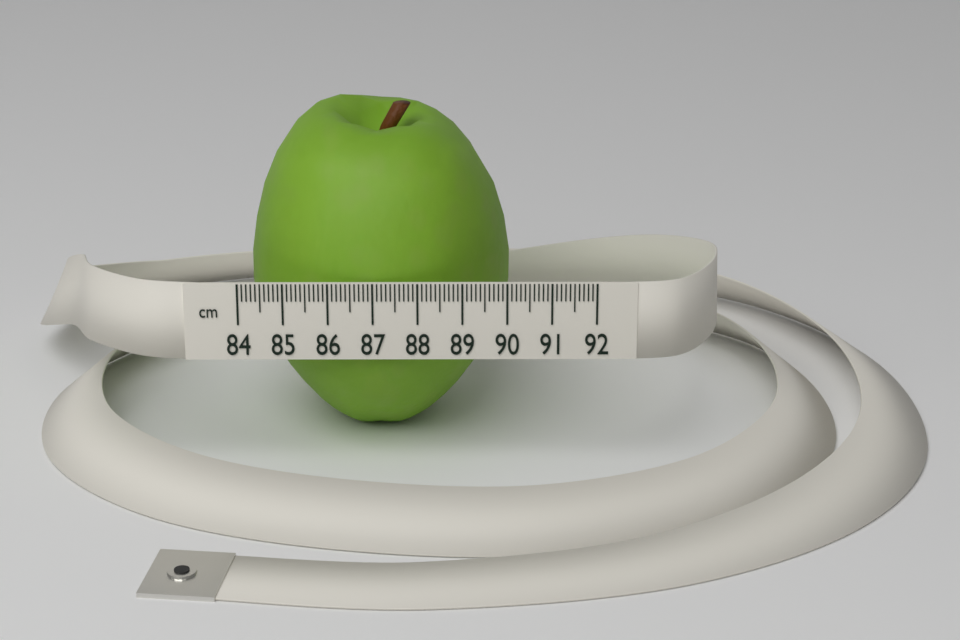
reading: 90.1 cm
